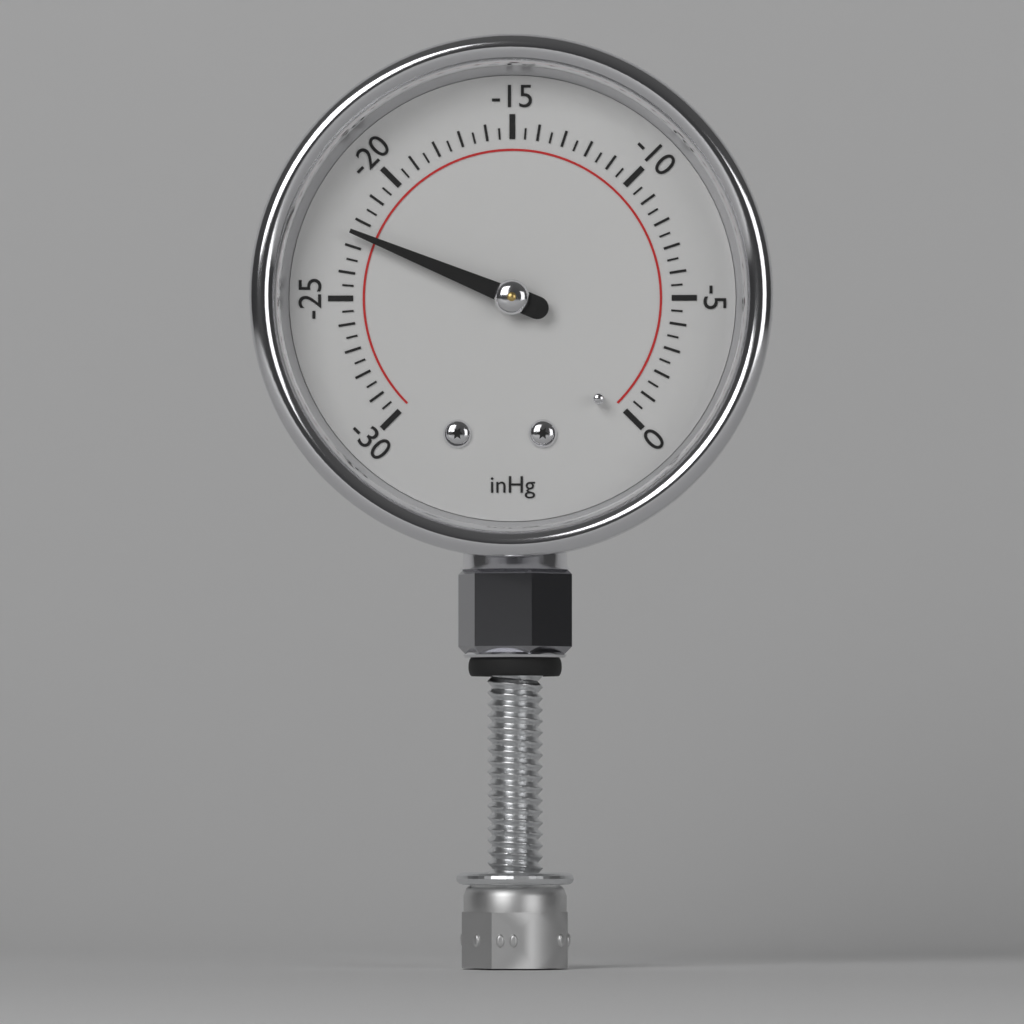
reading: -22.5 inHg
